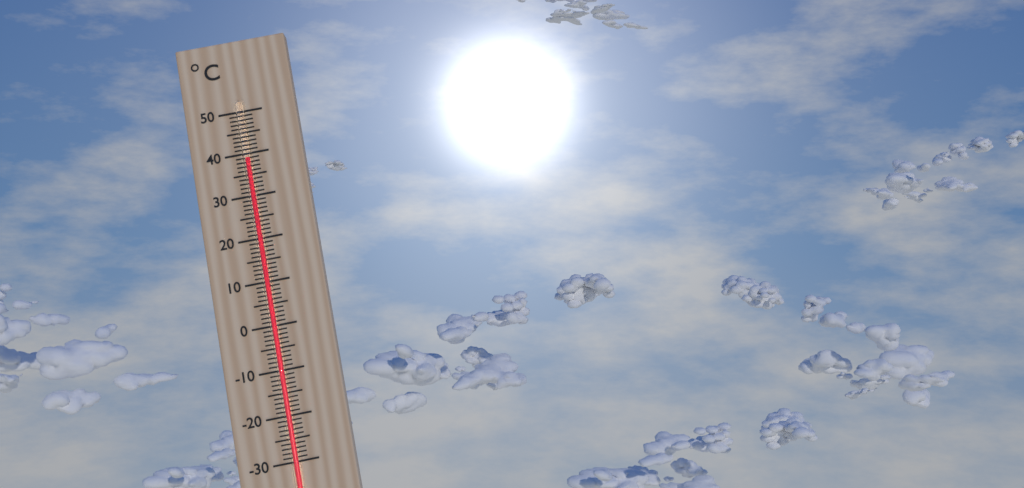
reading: 39 °C
